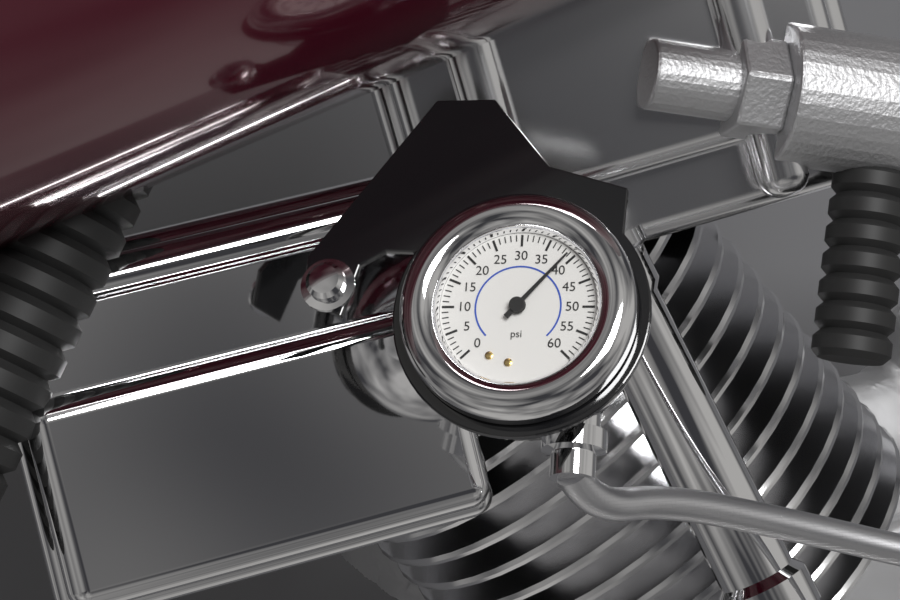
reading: 39 psi
